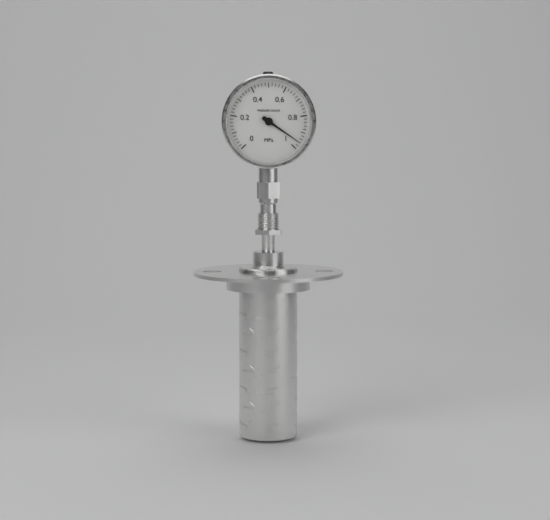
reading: 0.96 MPa
